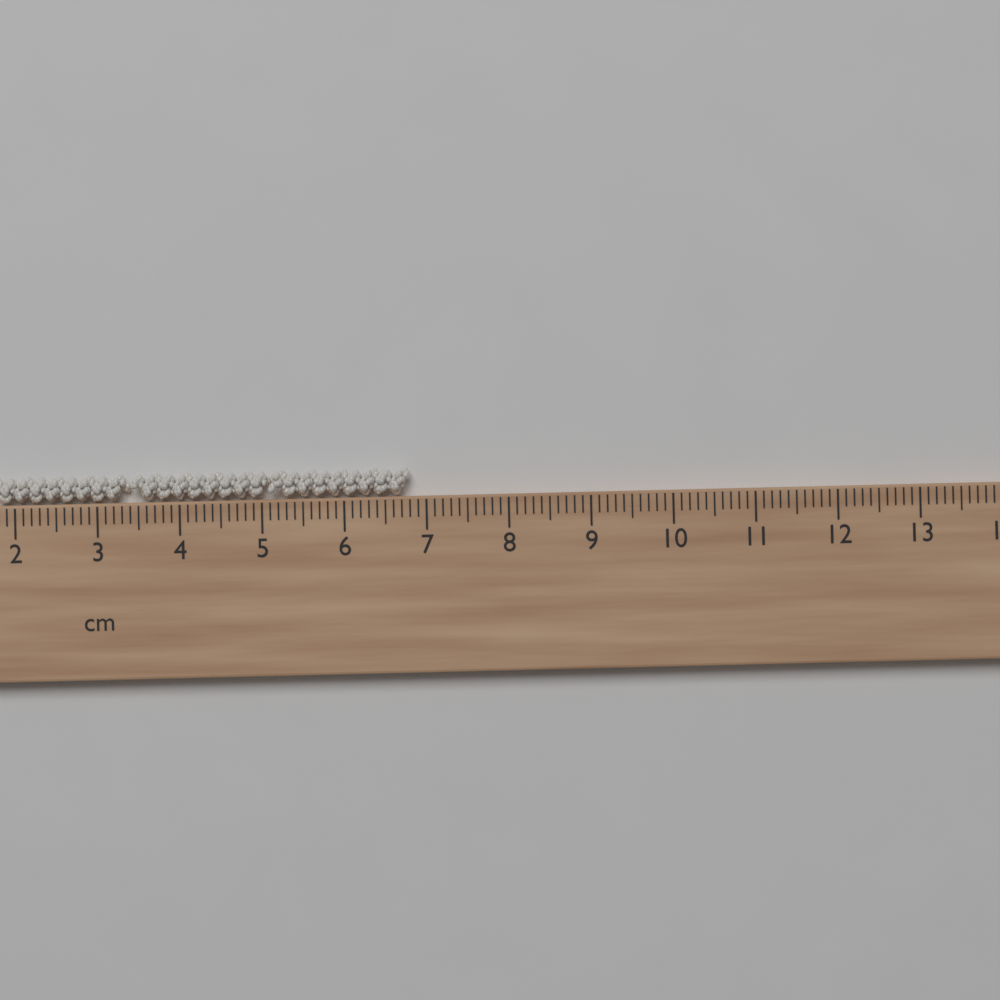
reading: 6.8 cm
